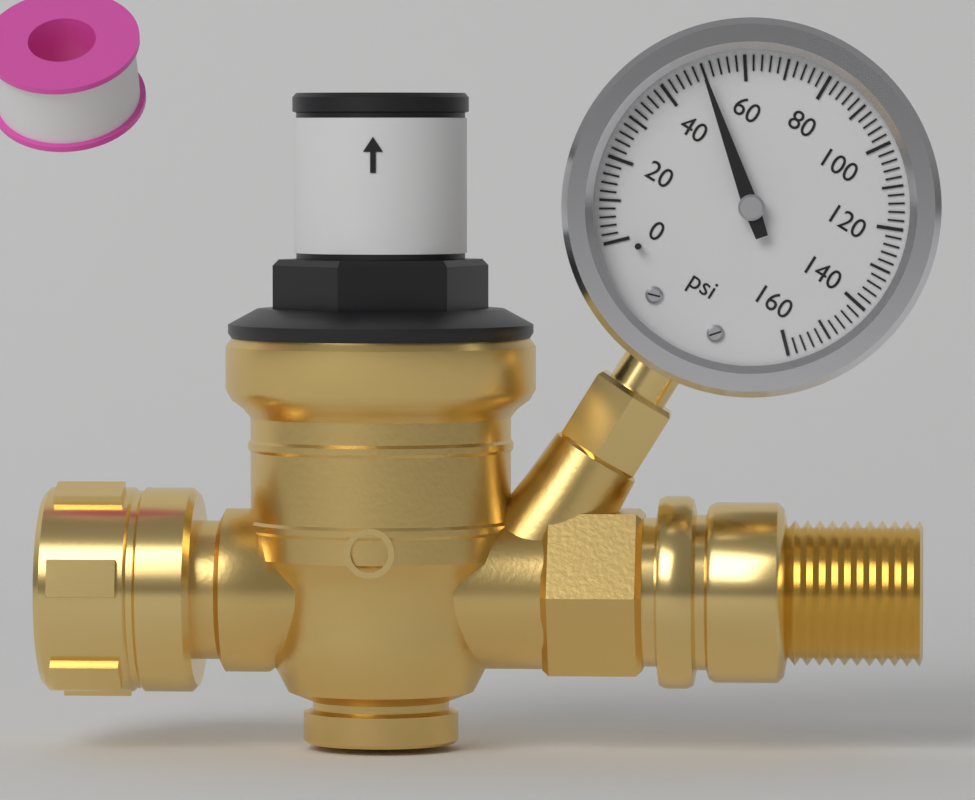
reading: 50 psi
